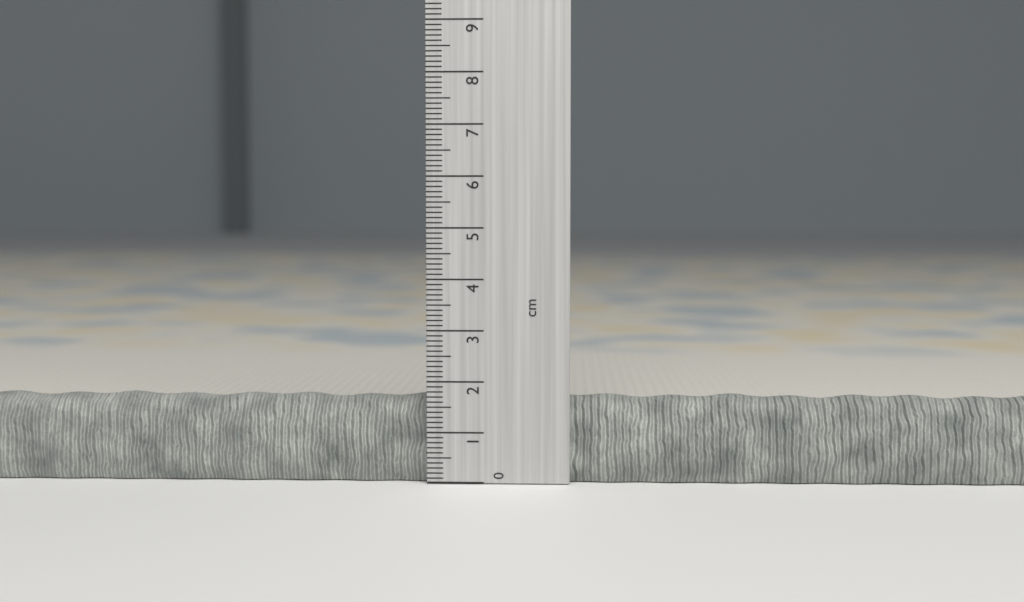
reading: 1.7 cm
